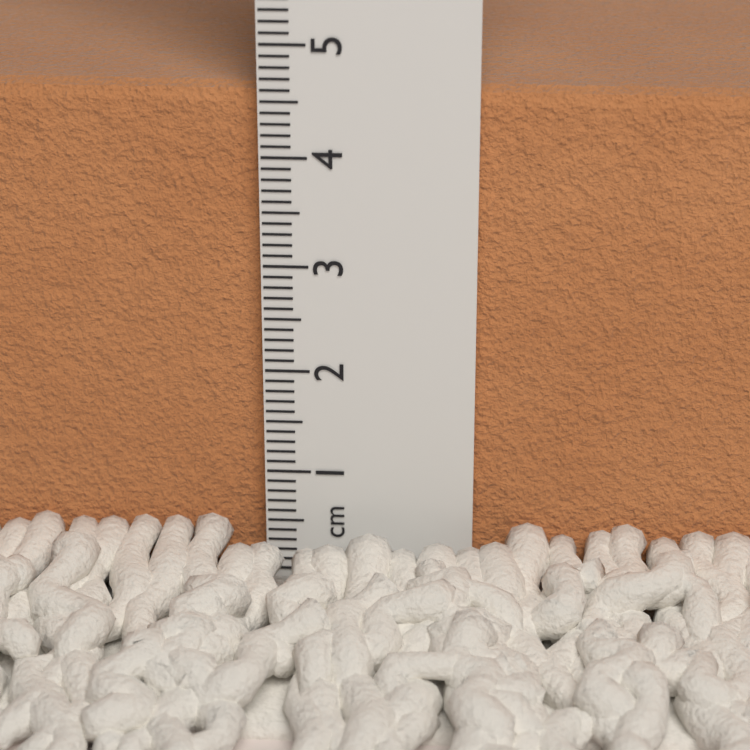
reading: 4.6 cm
